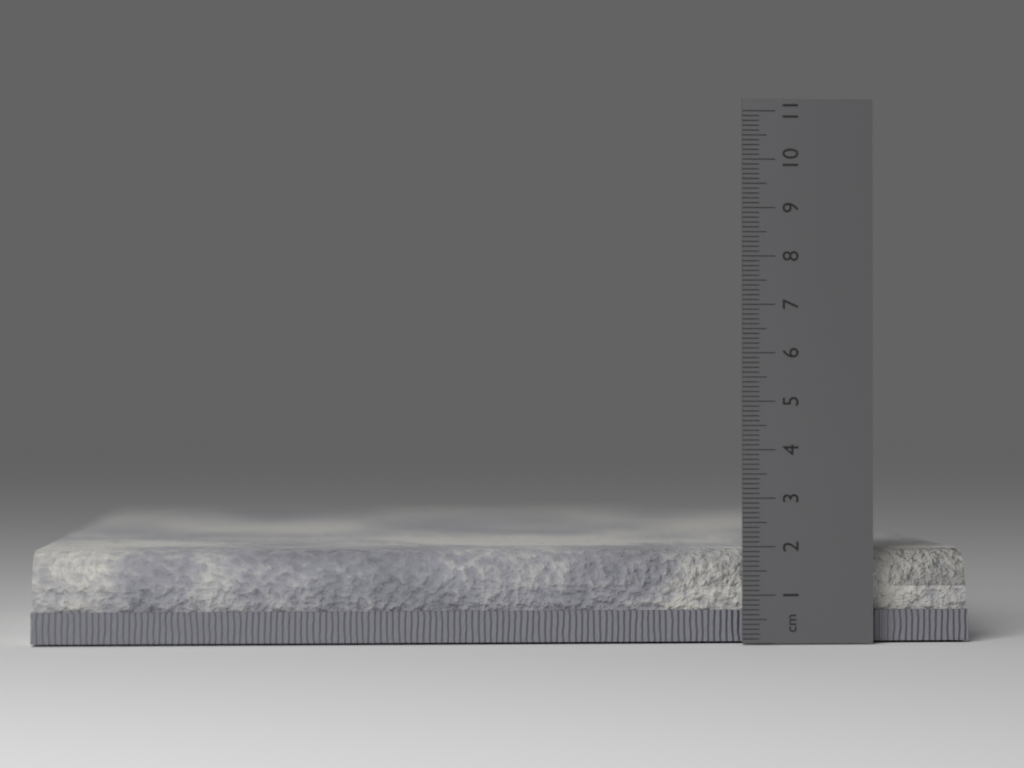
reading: 1.9 cm
